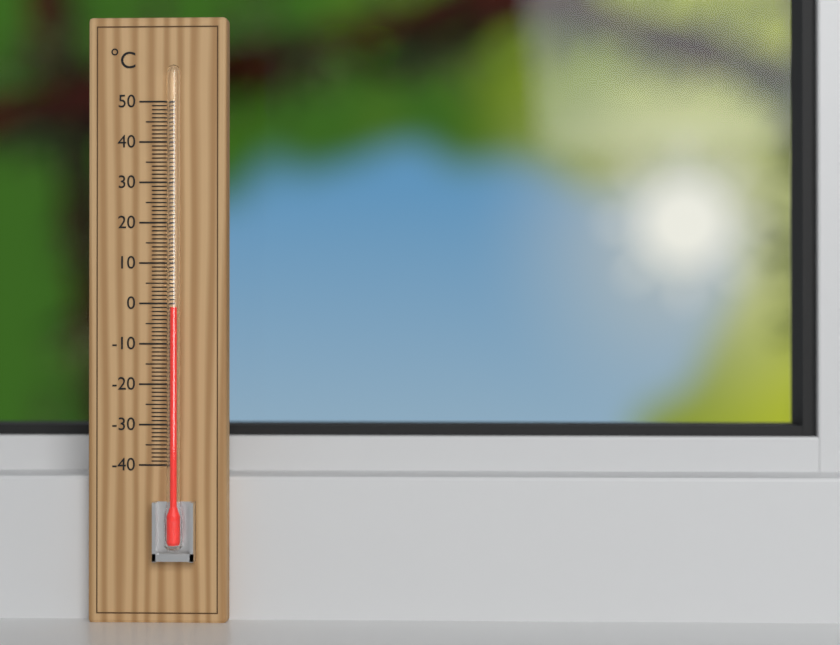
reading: -1 °C
